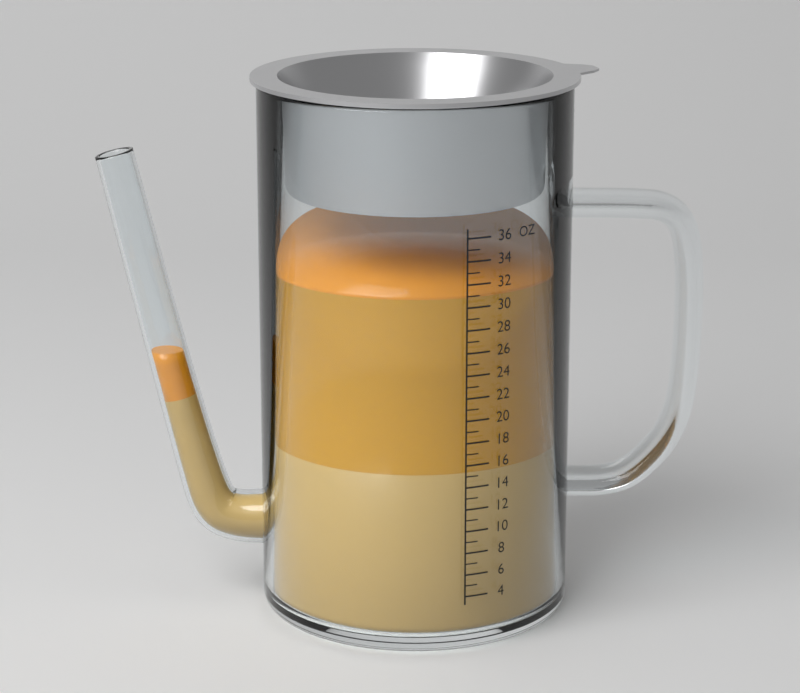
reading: 31 oz
